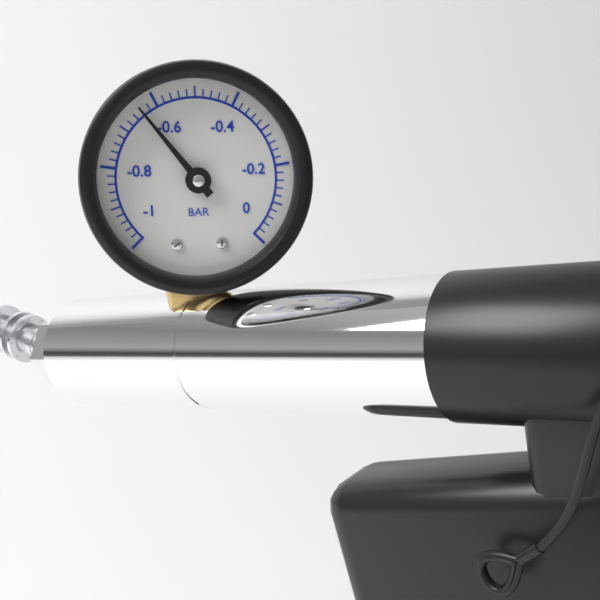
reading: -0.64 bar
